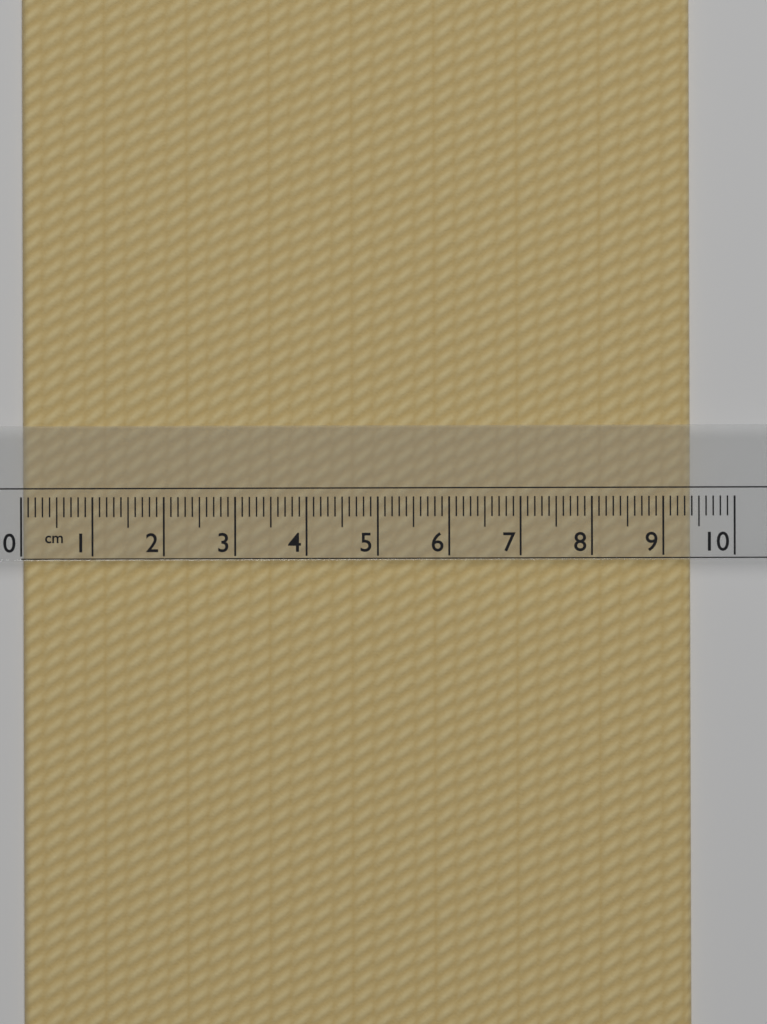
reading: 9.4 cm
